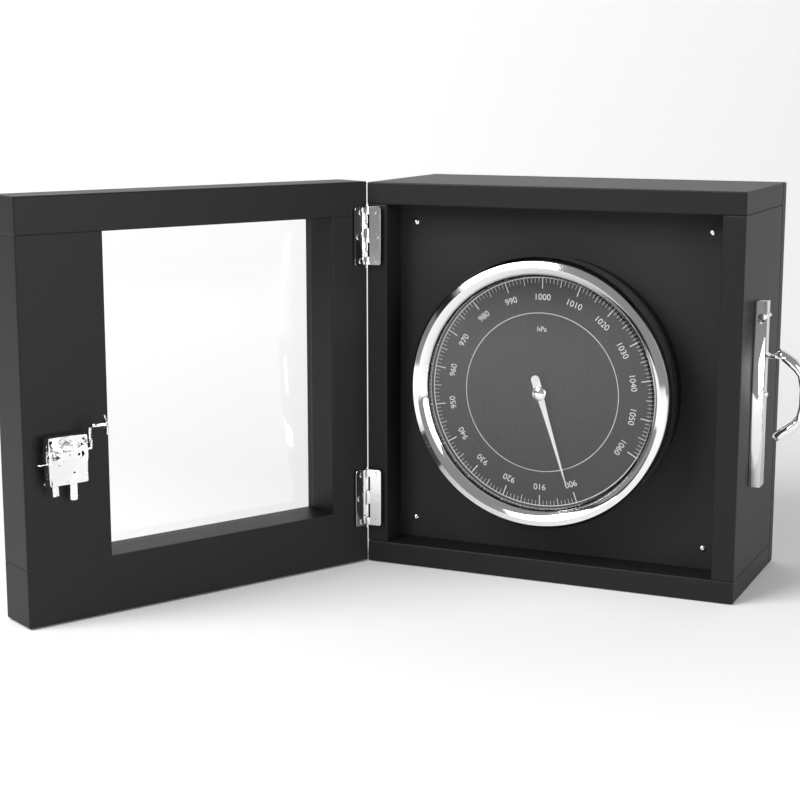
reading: 901 hPa
